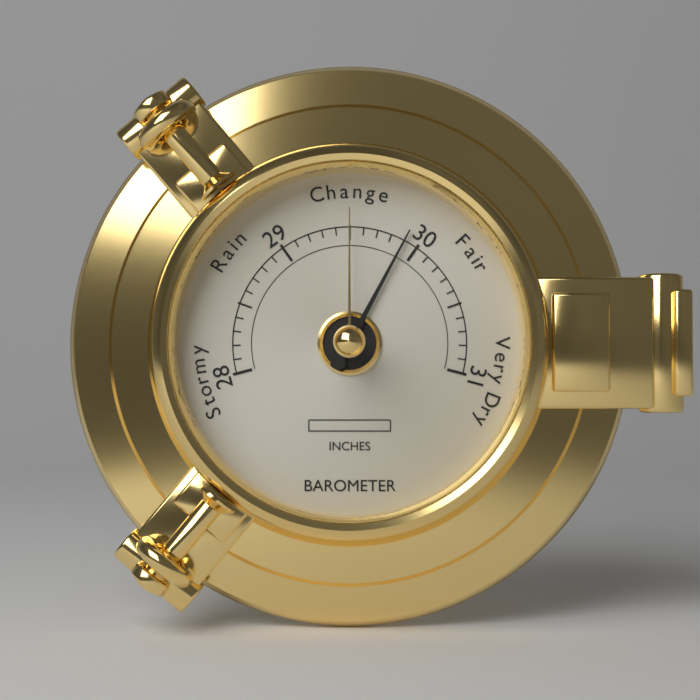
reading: 29.9 inches
